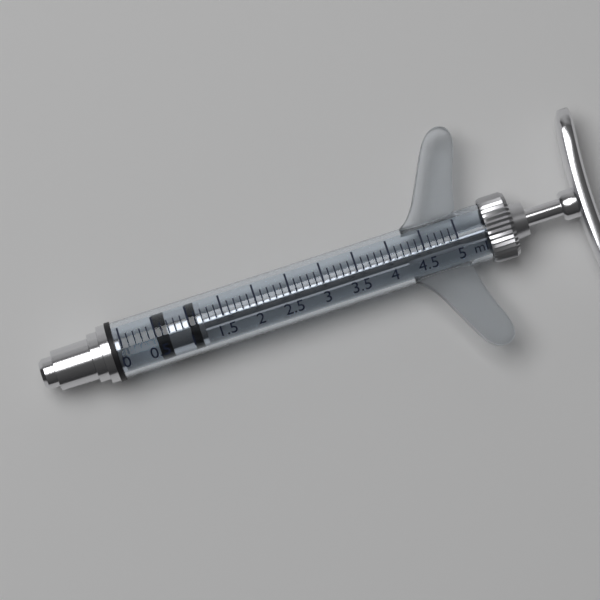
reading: 0.5 ml
